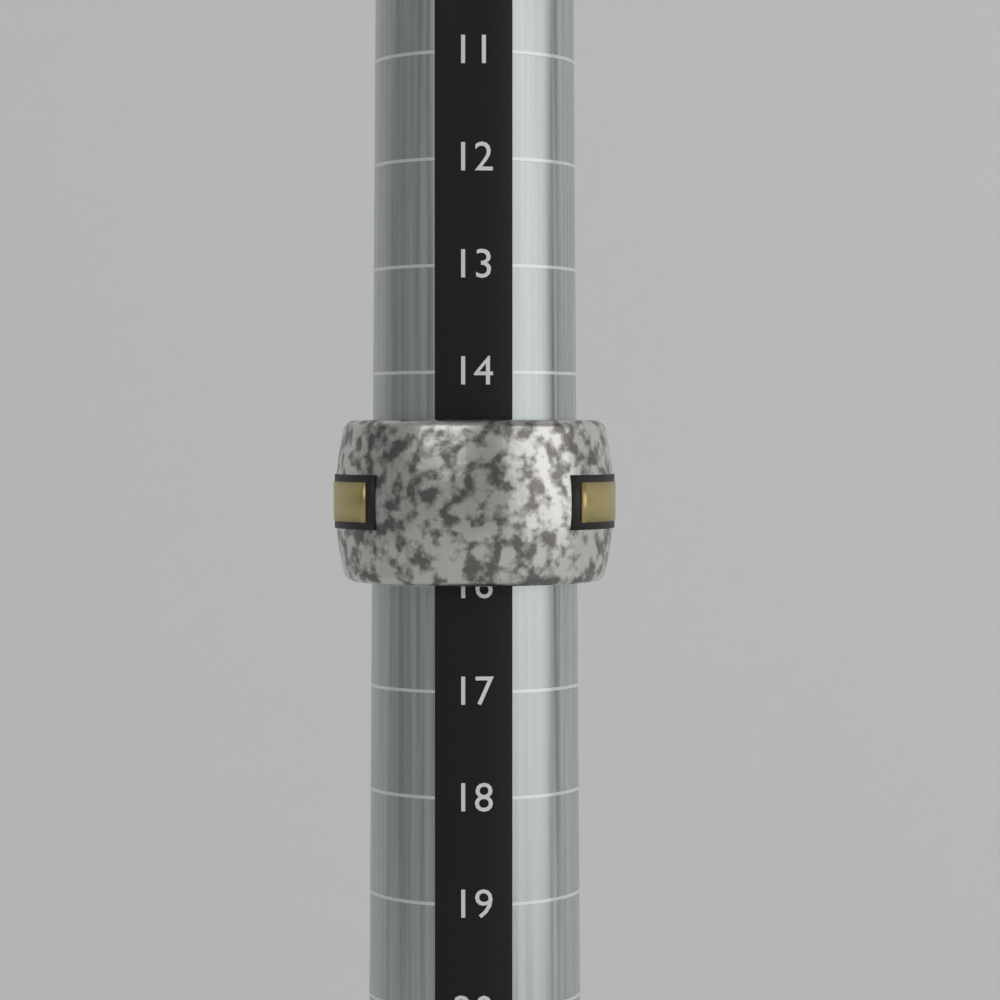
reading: 16 (no unit)
